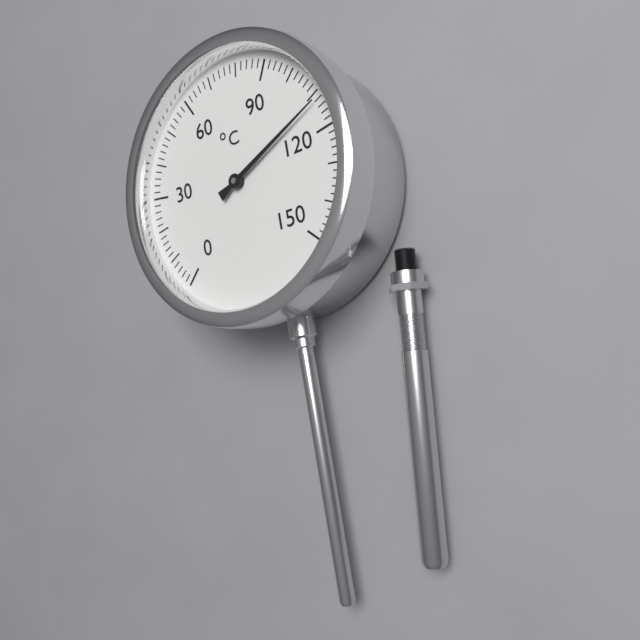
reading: 112 °C
